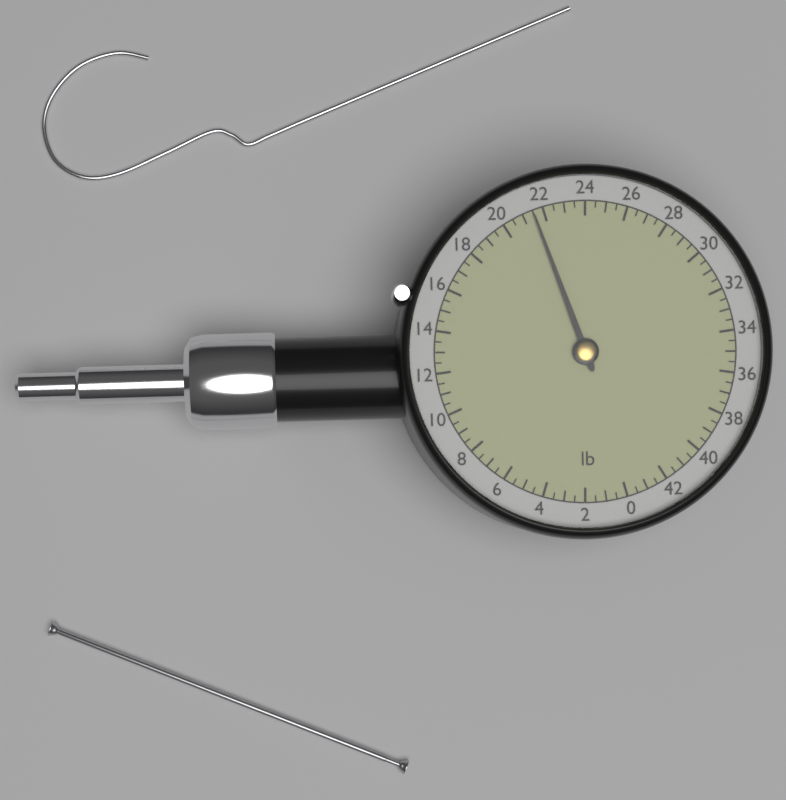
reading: 21.5 lb
